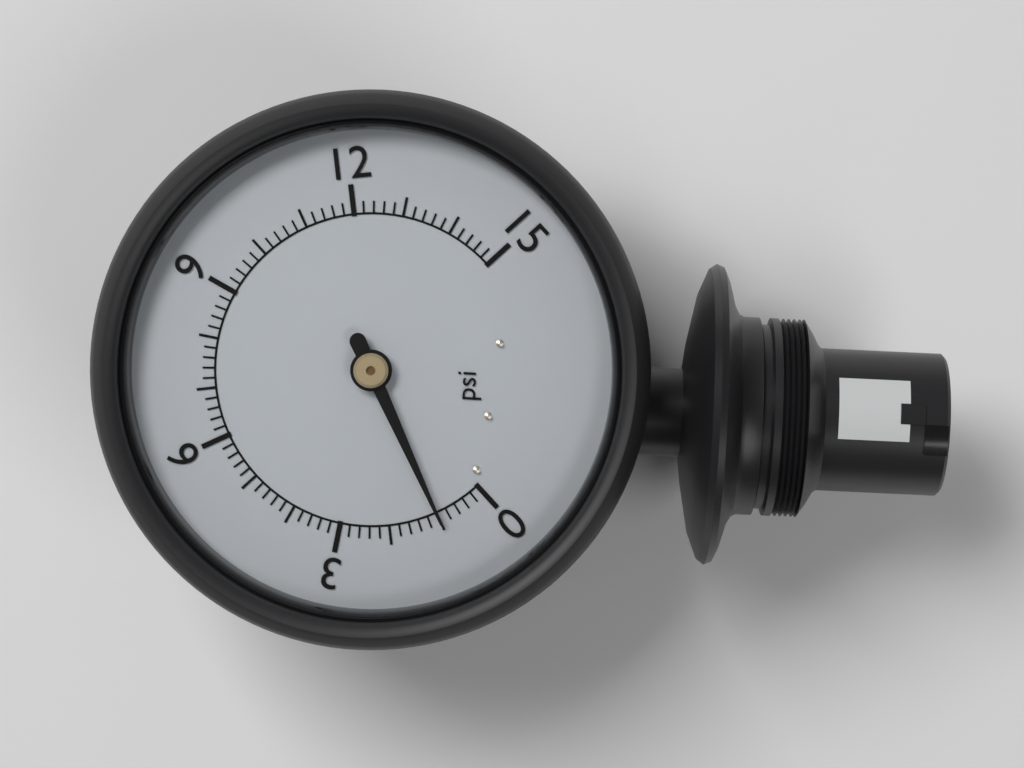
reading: 1.0 psi
